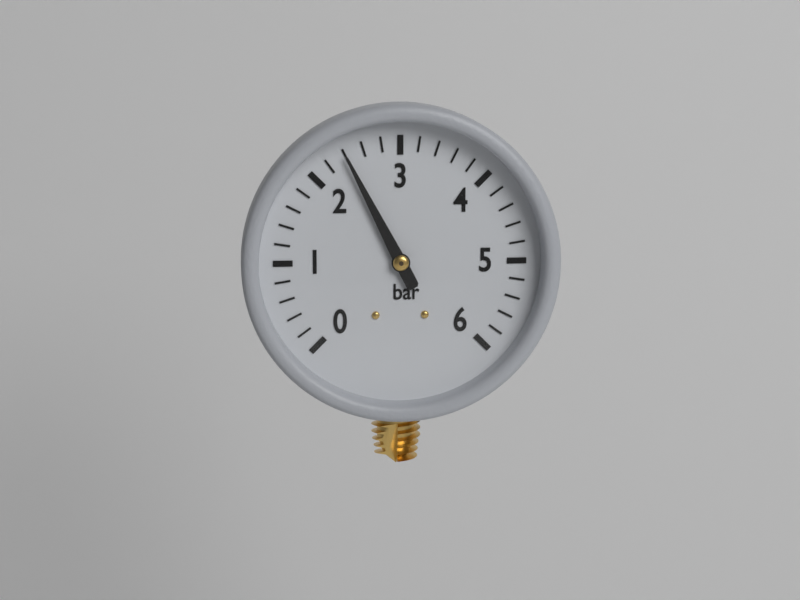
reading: 2.4 bar
